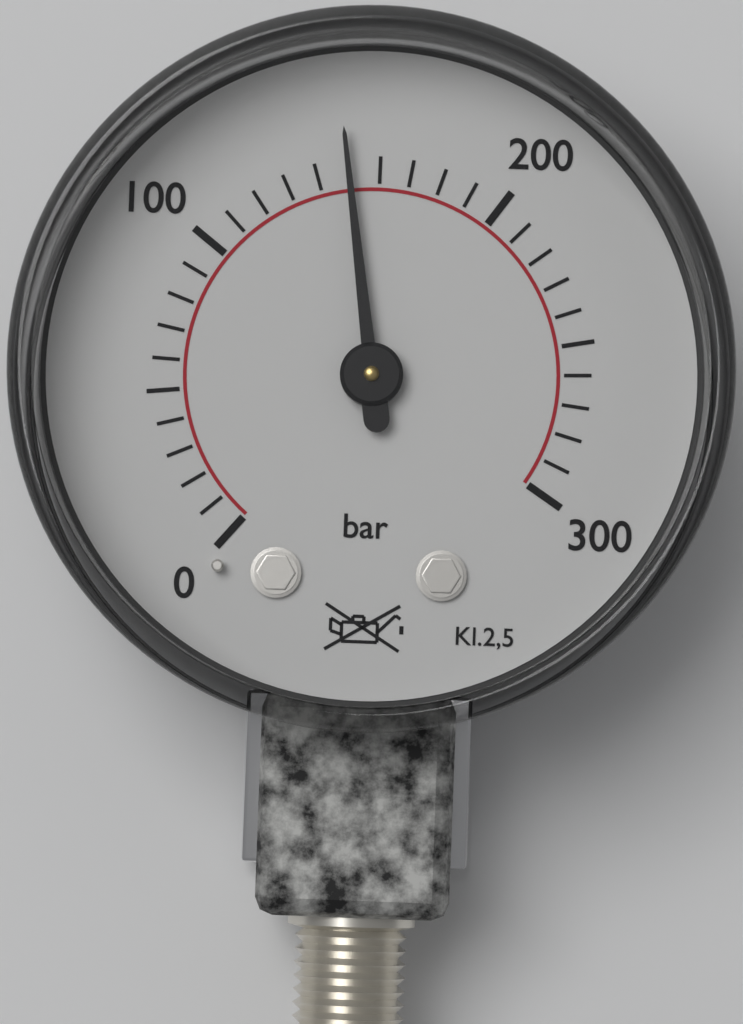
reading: 150 bar
